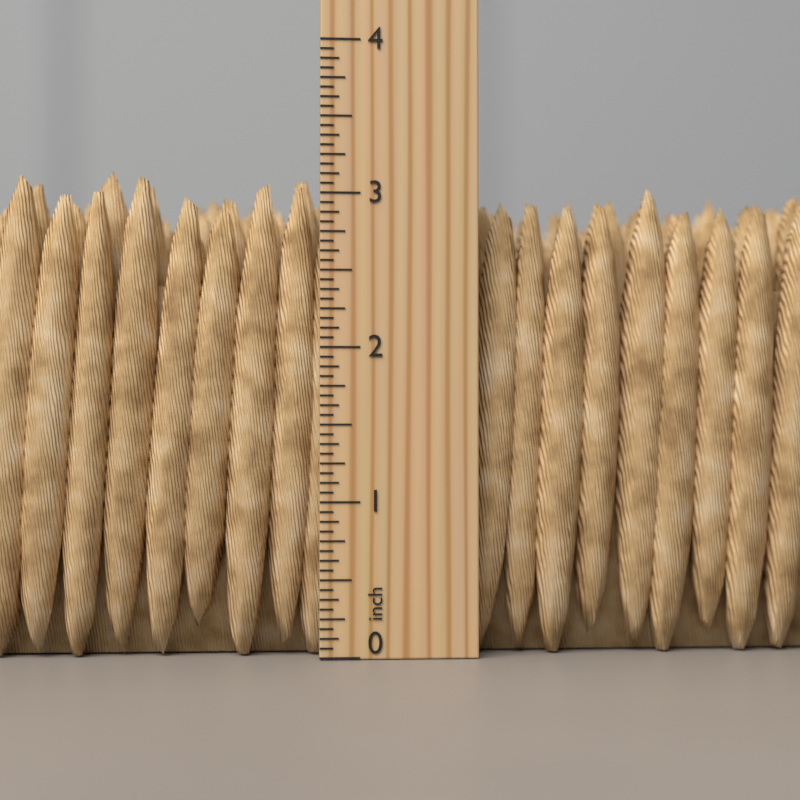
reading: 3.2500 inch
